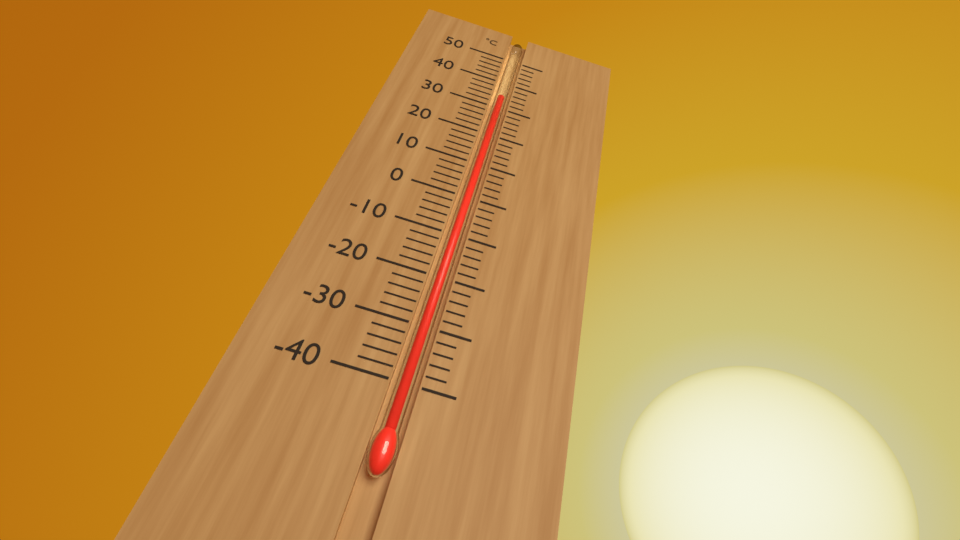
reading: 34 °C
